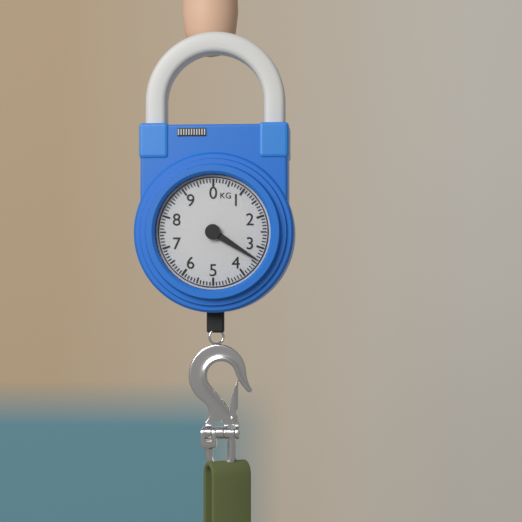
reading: 3.4 kg
